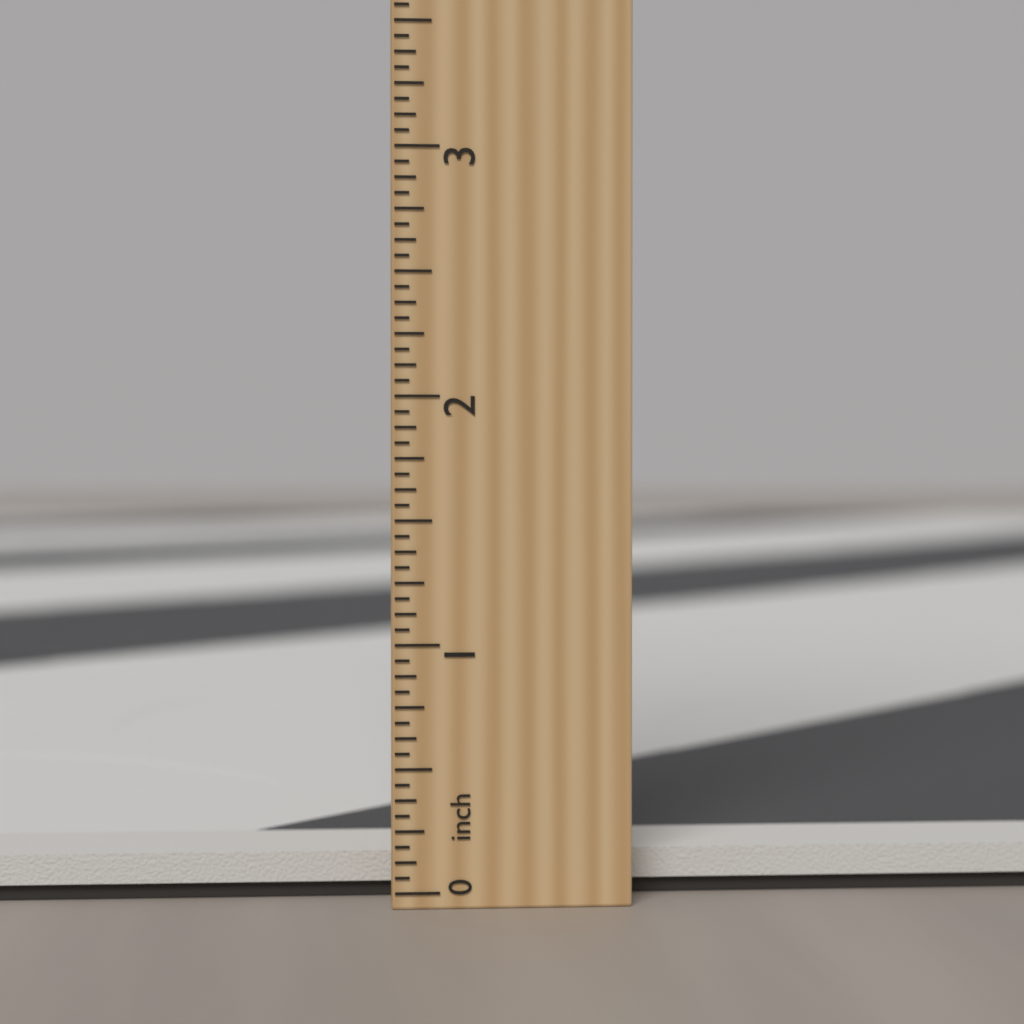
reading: 0.1250 inch
